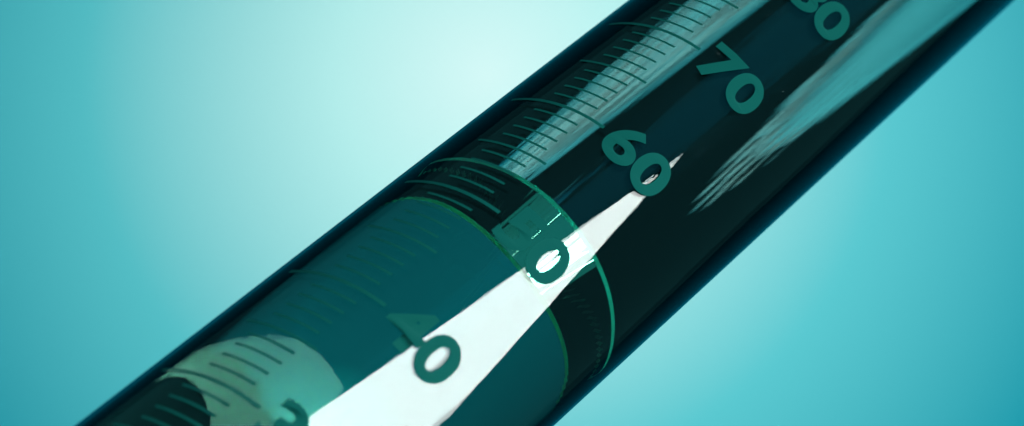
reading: 54 ml
